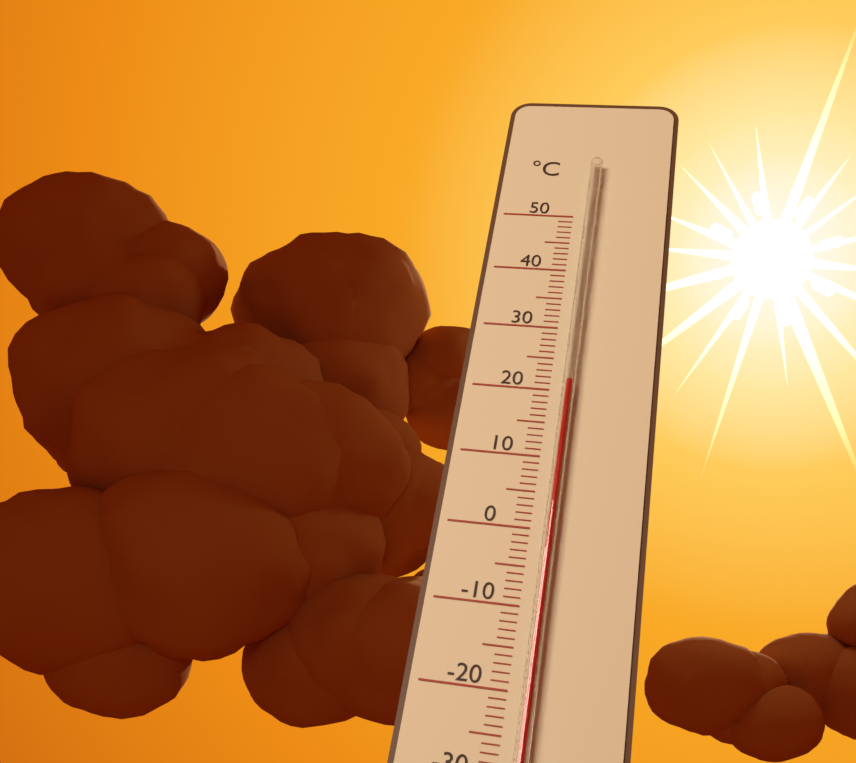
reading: 21 °C
